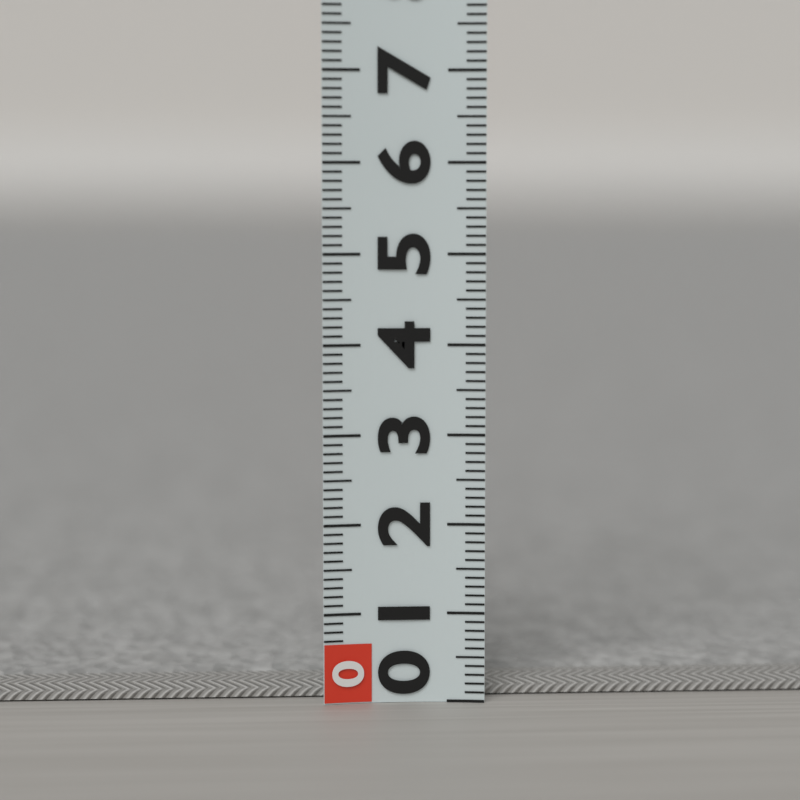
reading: 0.2 (no unit)
